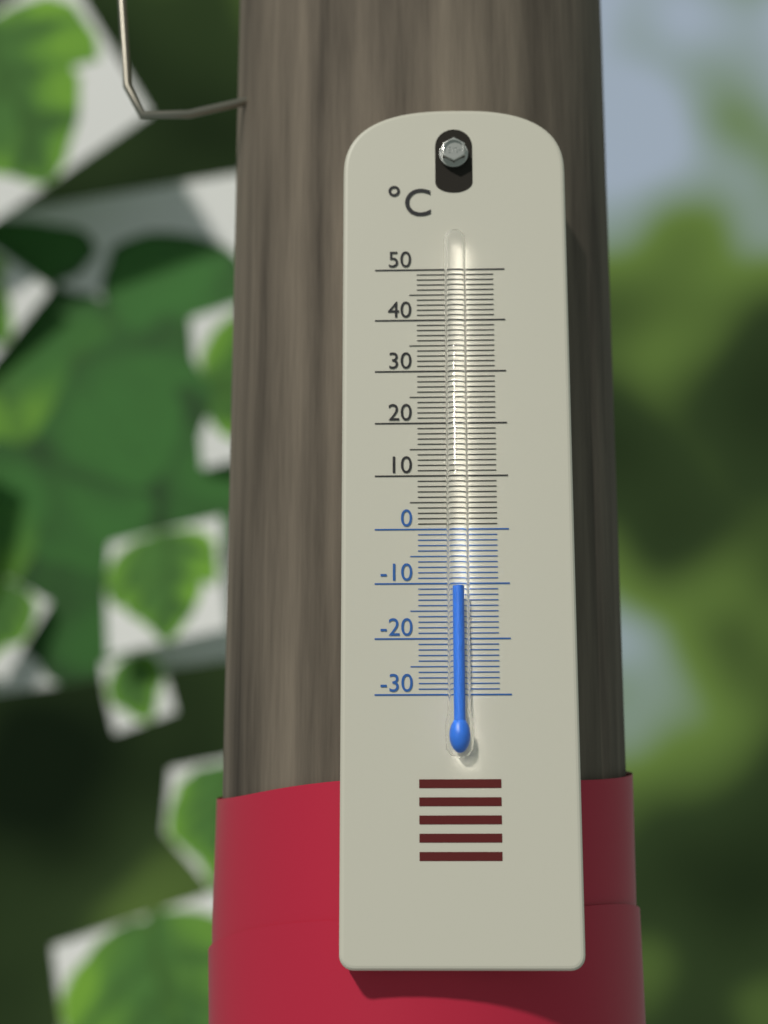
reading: -11 °C
